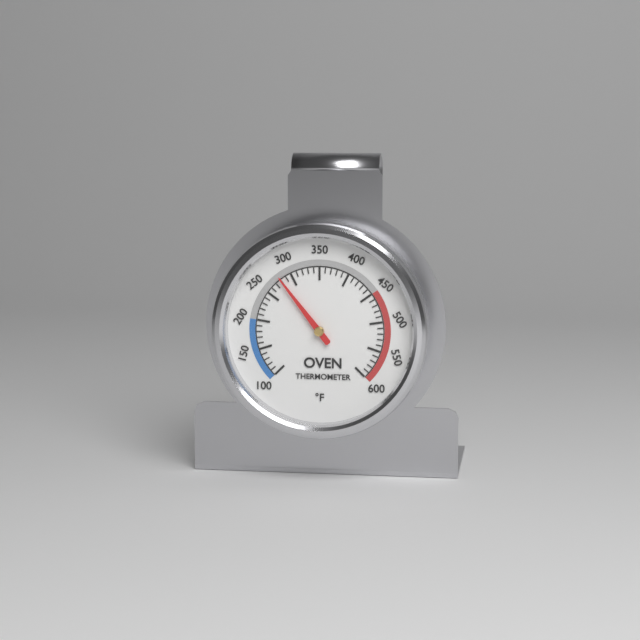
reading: 280 °F
